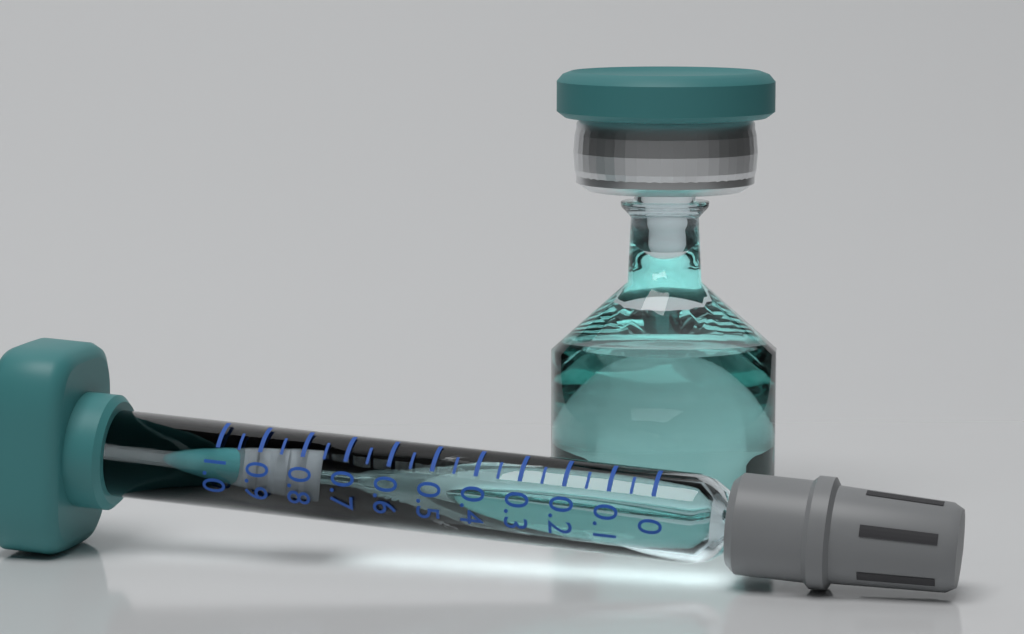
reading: 0.75 (no unit)
